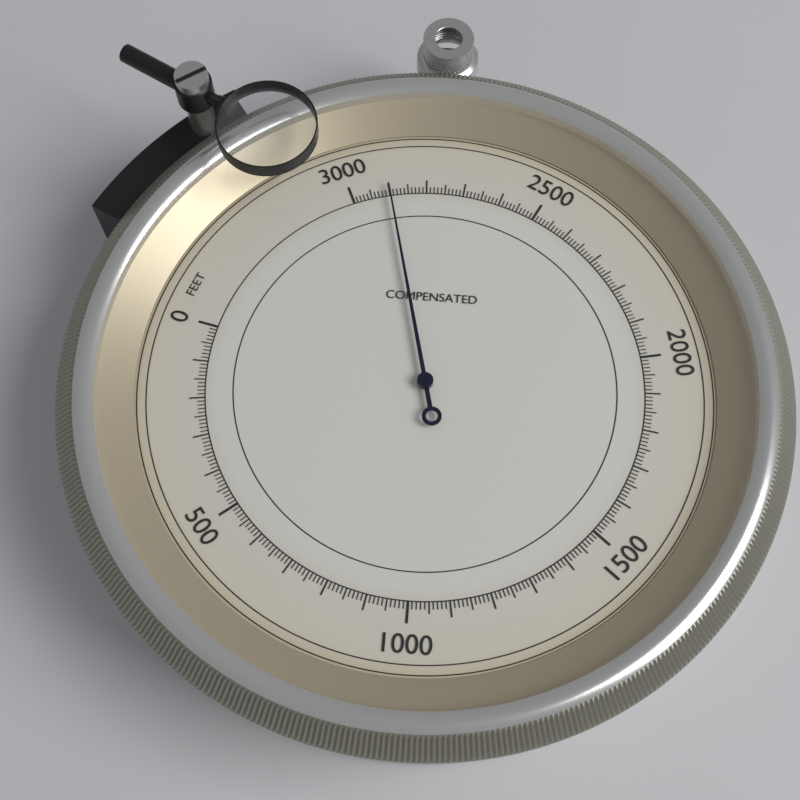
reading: 2900 feet
